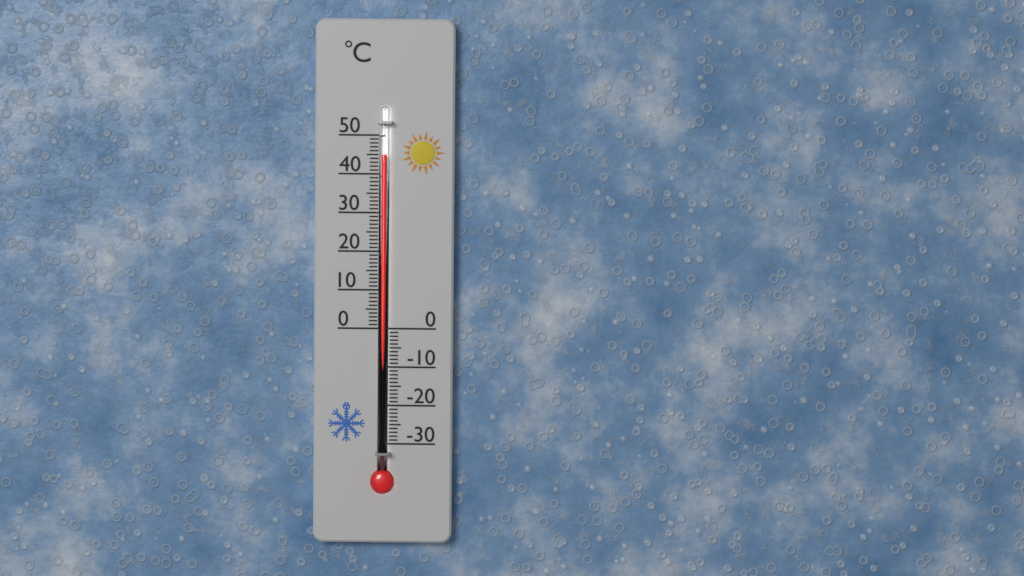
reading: 45 °C
